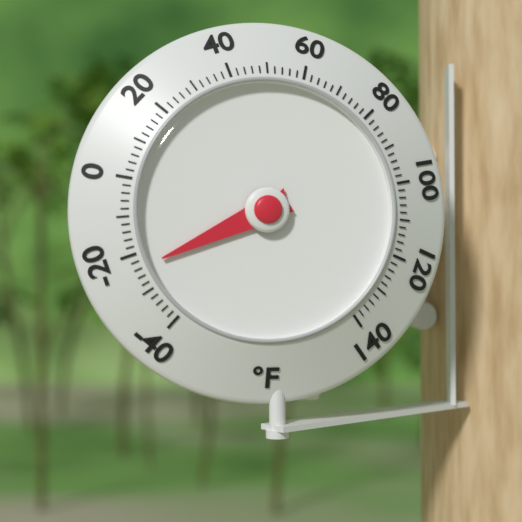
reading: -24 °F
